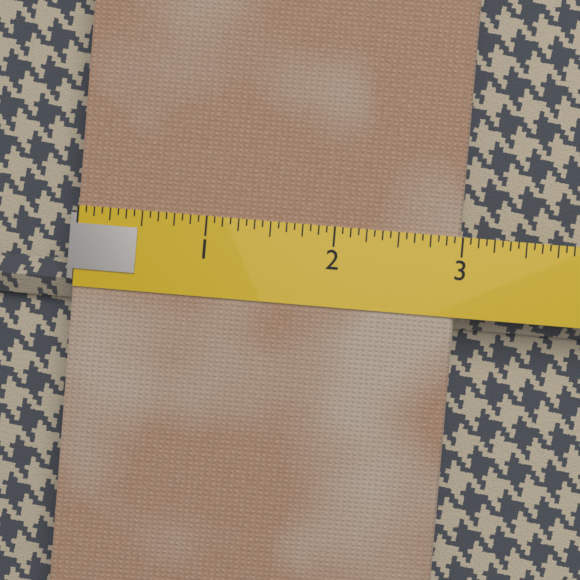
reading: 3.0000 (no unit)
